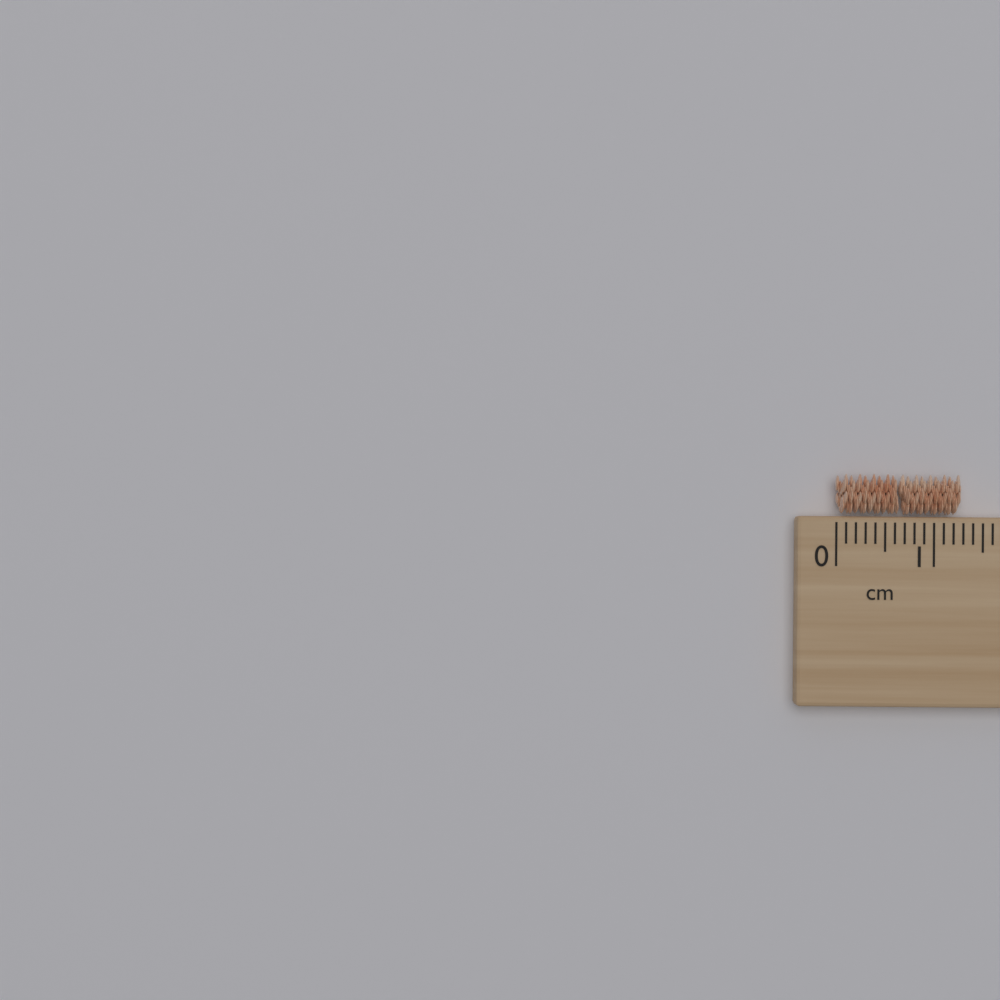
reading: 1.3 cm
